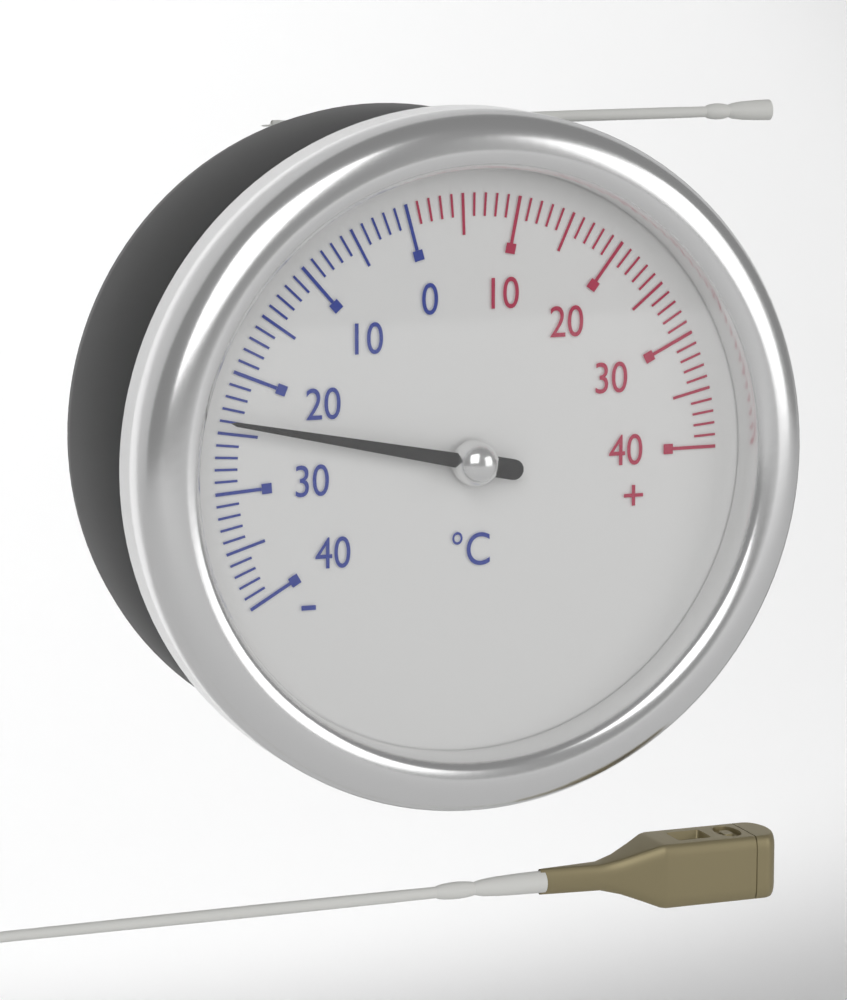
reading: -24 °C
